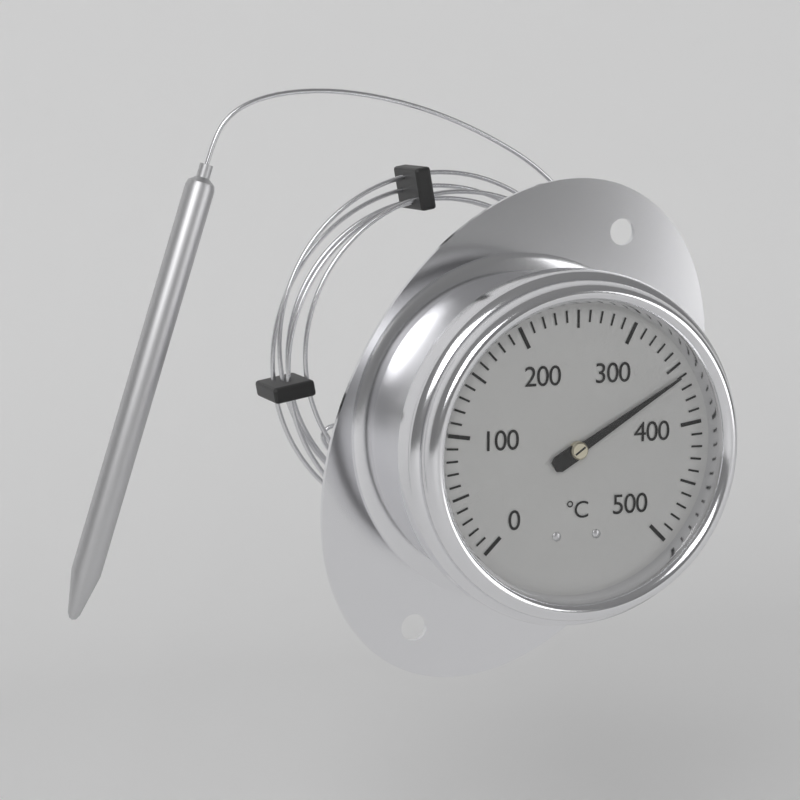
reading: 360 °C
